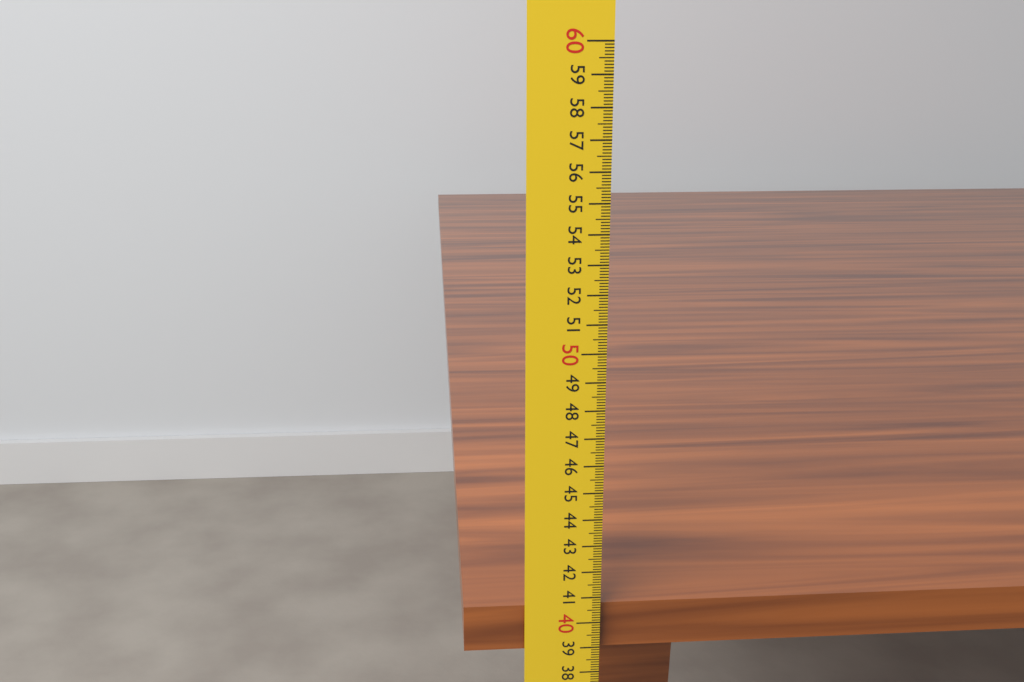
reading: 40.6 cm
